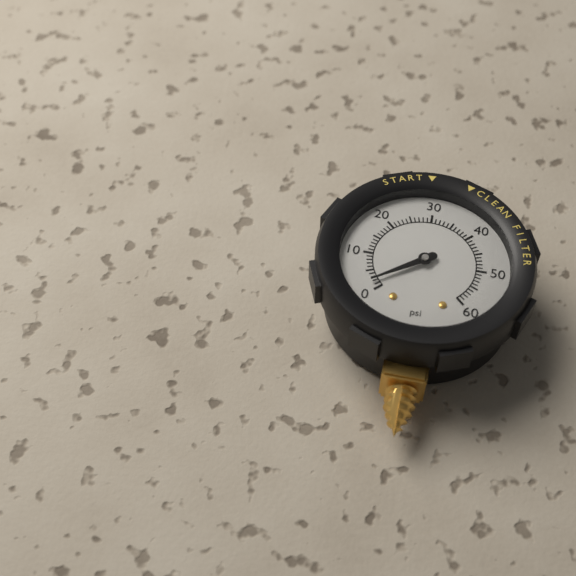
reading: 2 psi
